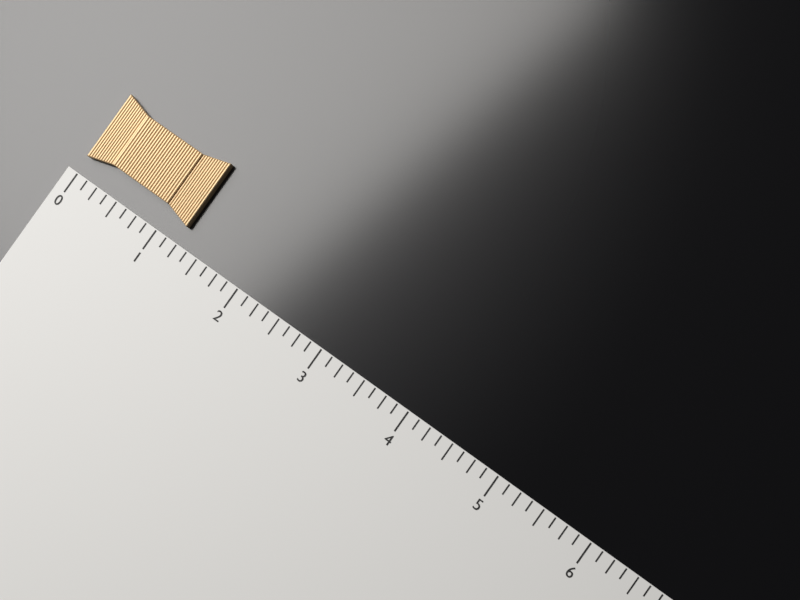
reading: 1.250 (no unit)
